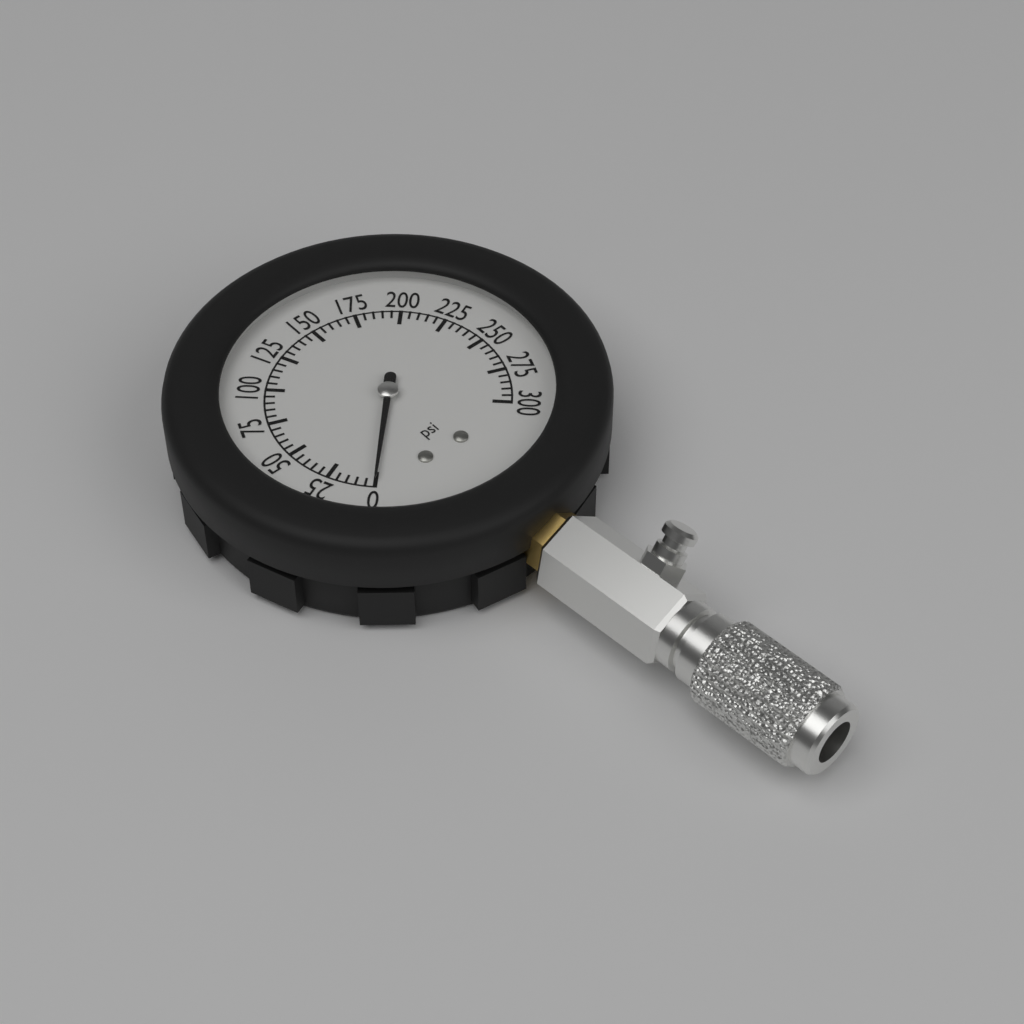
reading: 0 psi
